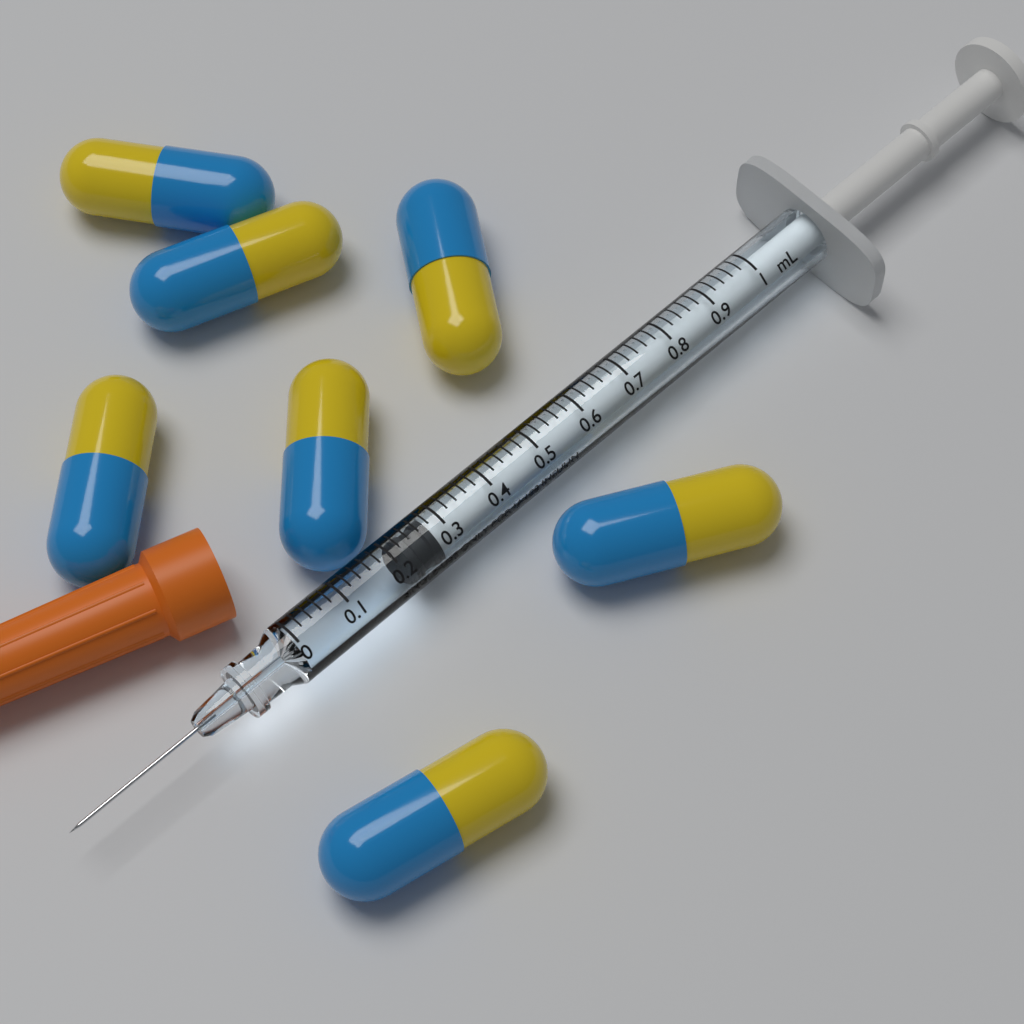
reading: 0.22 mL
